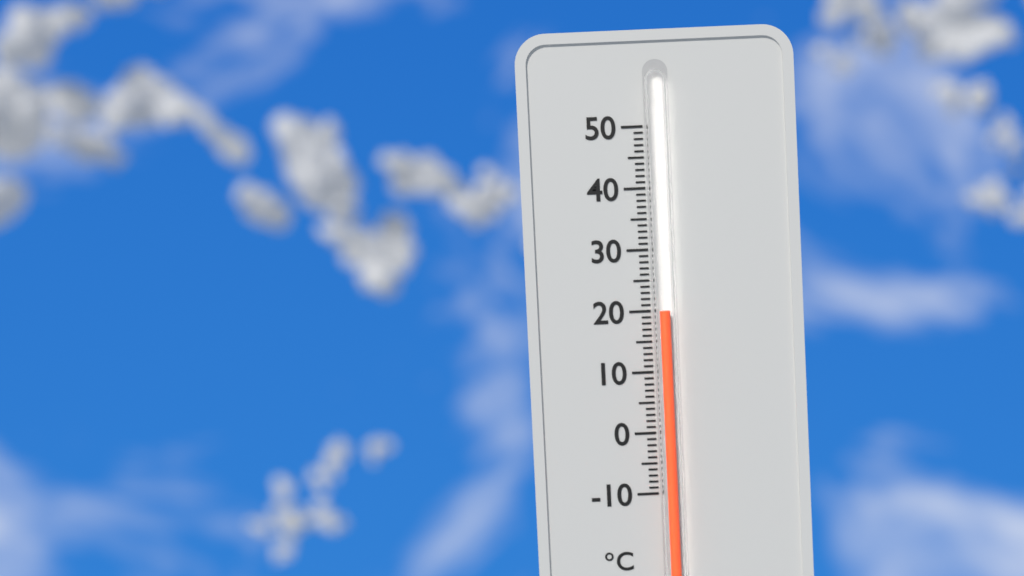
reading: 20 °C
